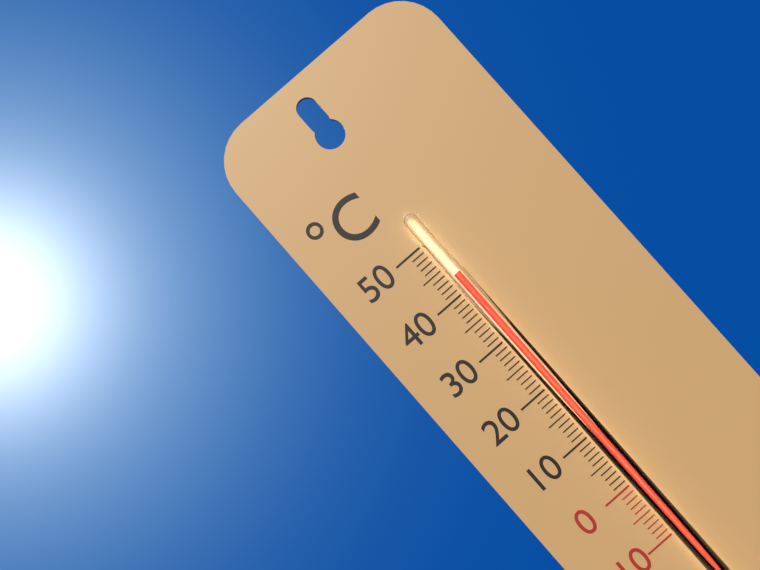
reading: 43 °C
